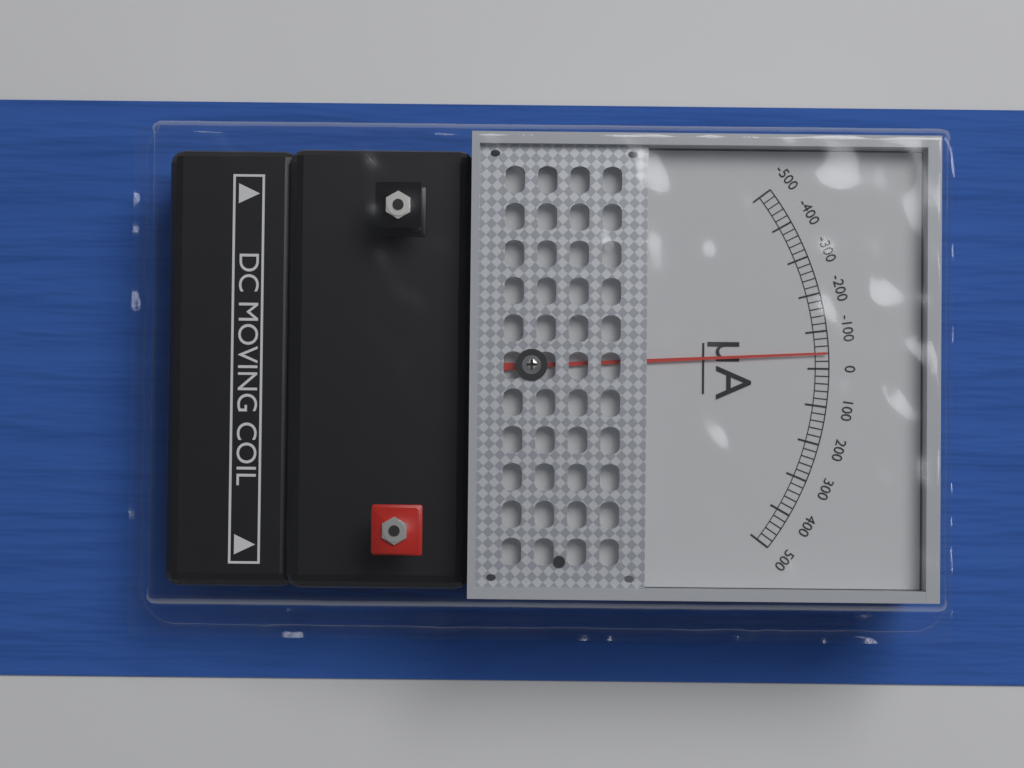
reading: -40 µA
